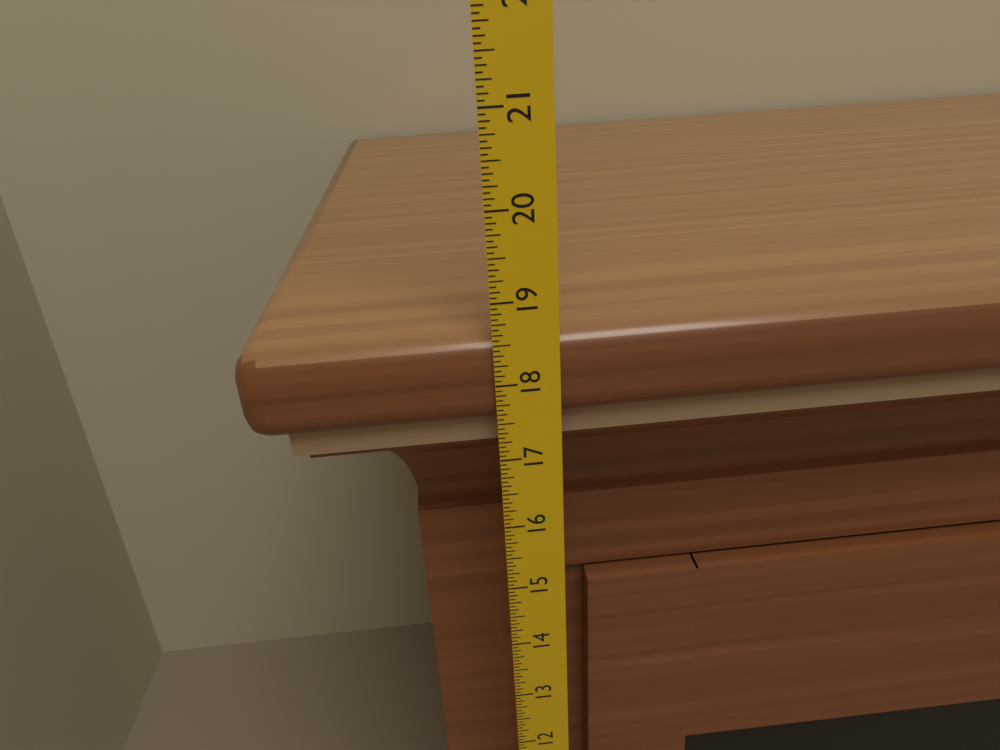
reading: 18.5625 in
